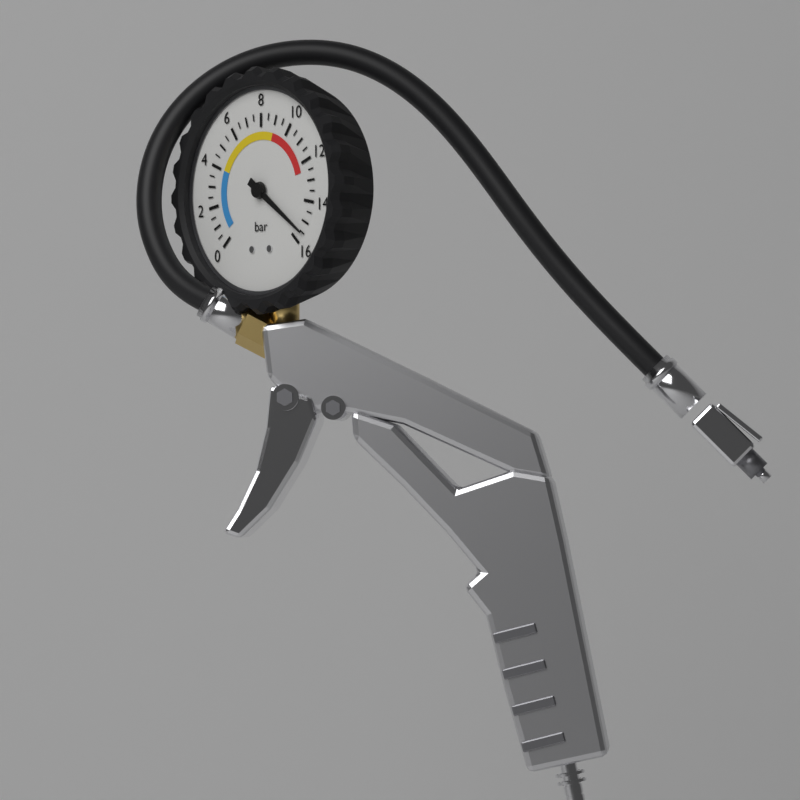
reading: 15.5 bar
